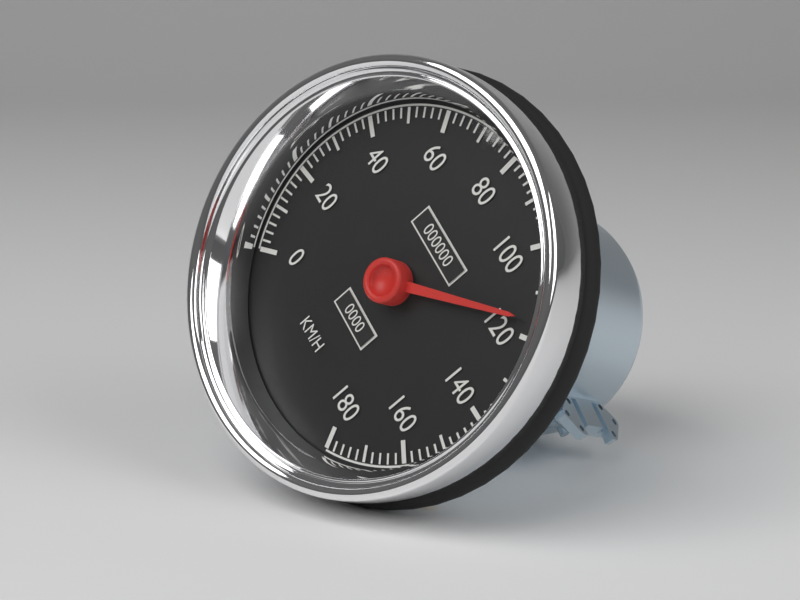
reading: 116 km/h
